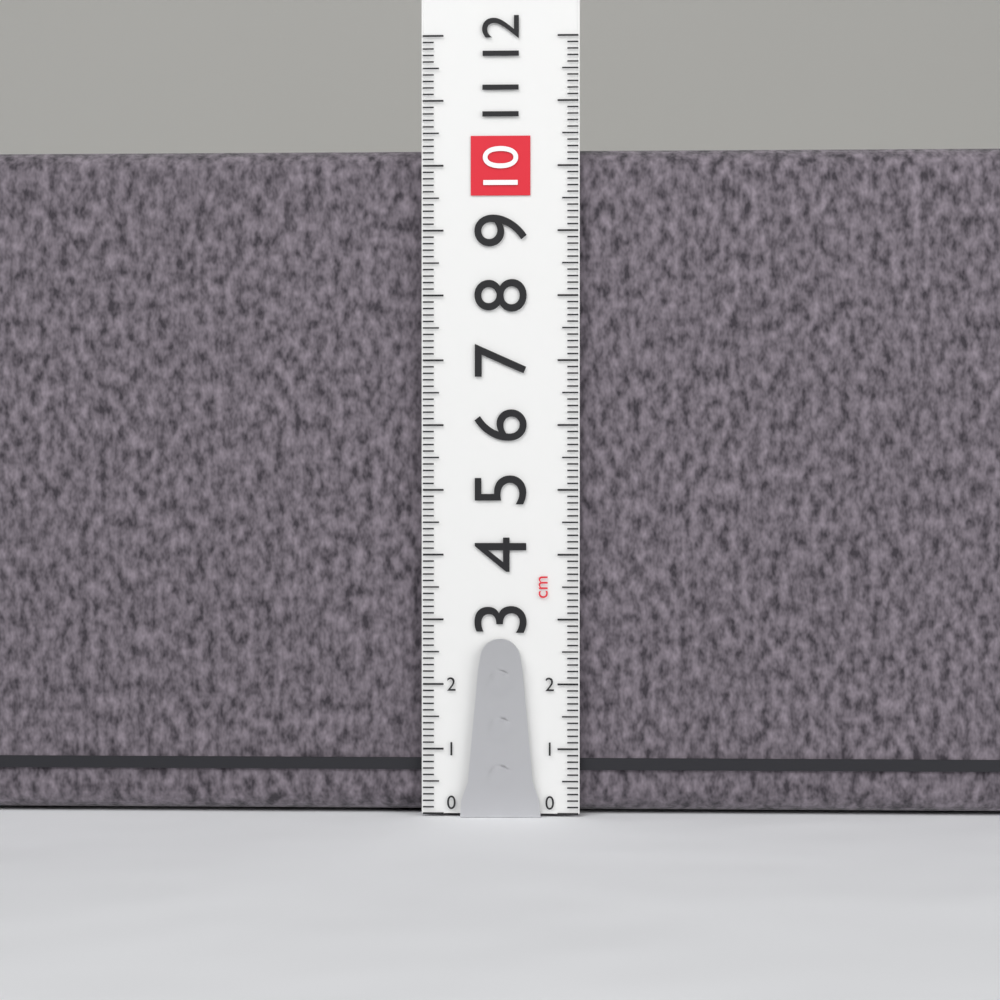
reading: 10.3 cm
